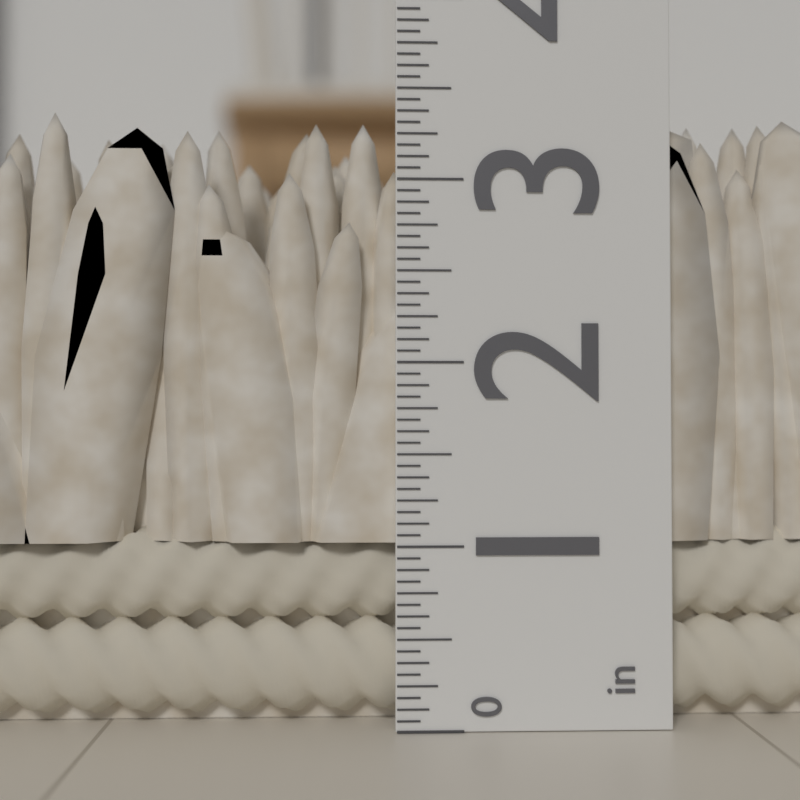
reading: 3.3750 in
